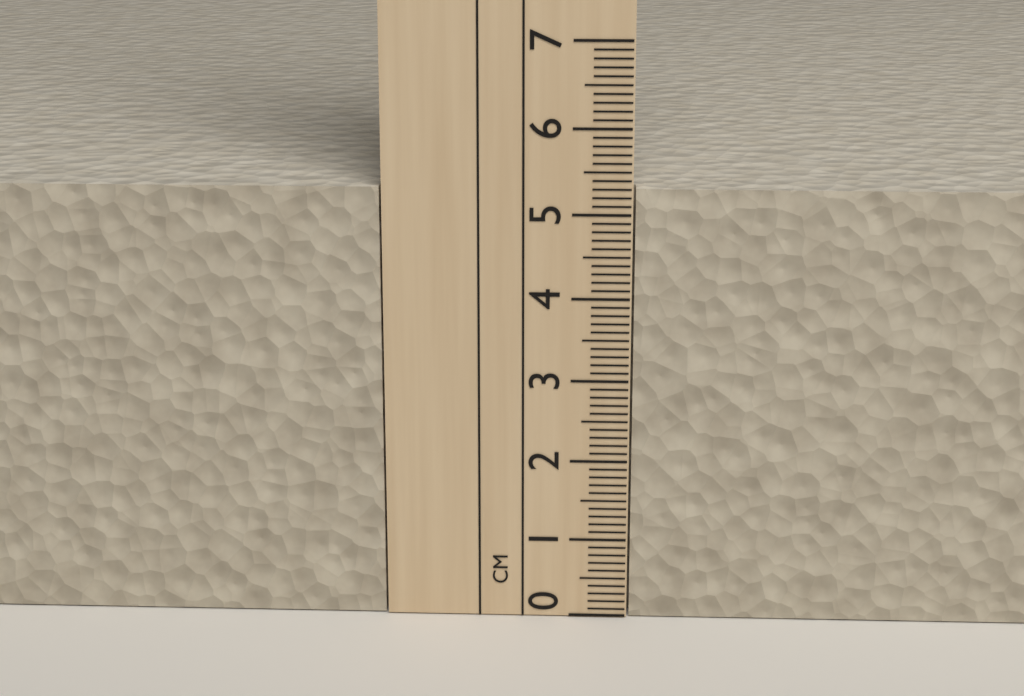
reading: 5.3 cm
